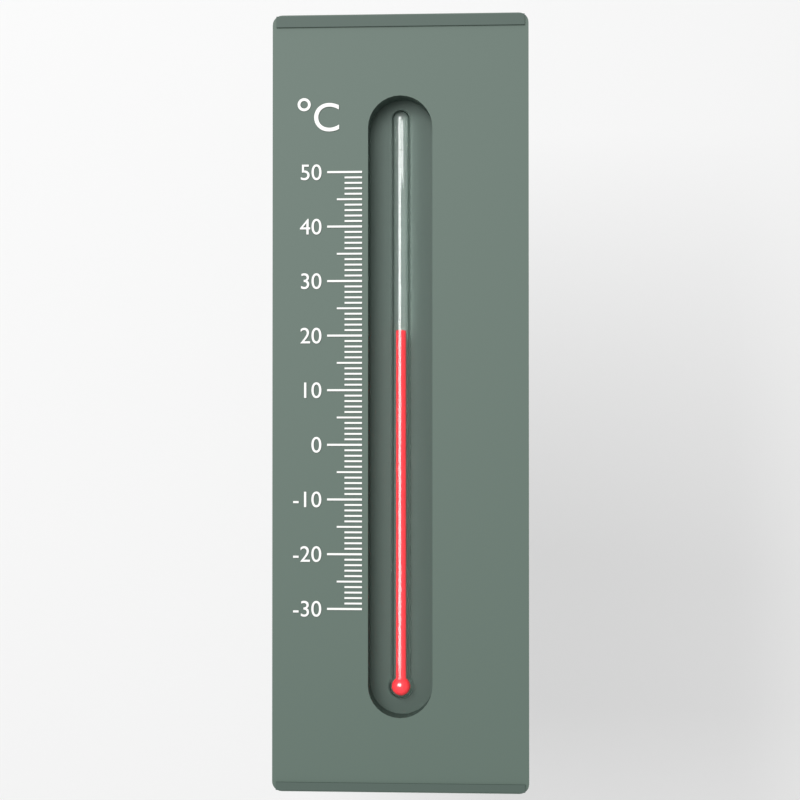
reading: 21 °C
